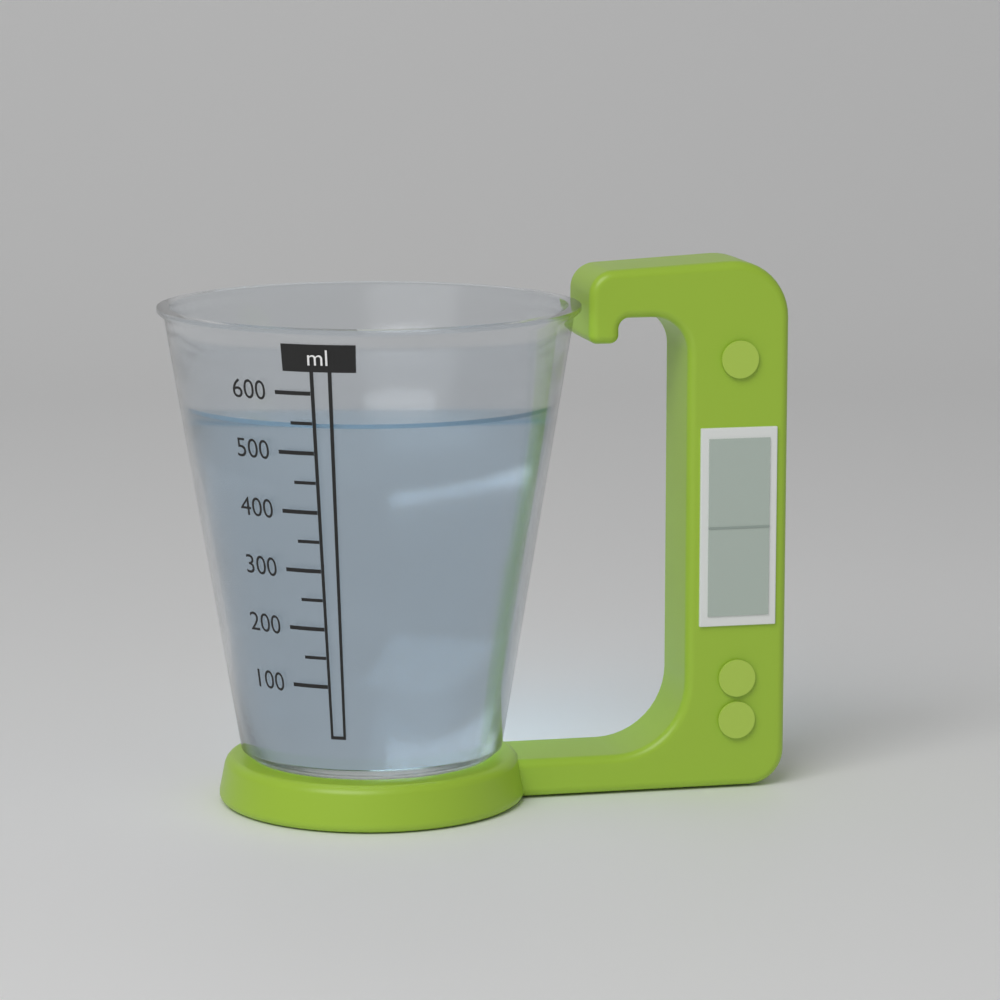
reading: 550 ml
